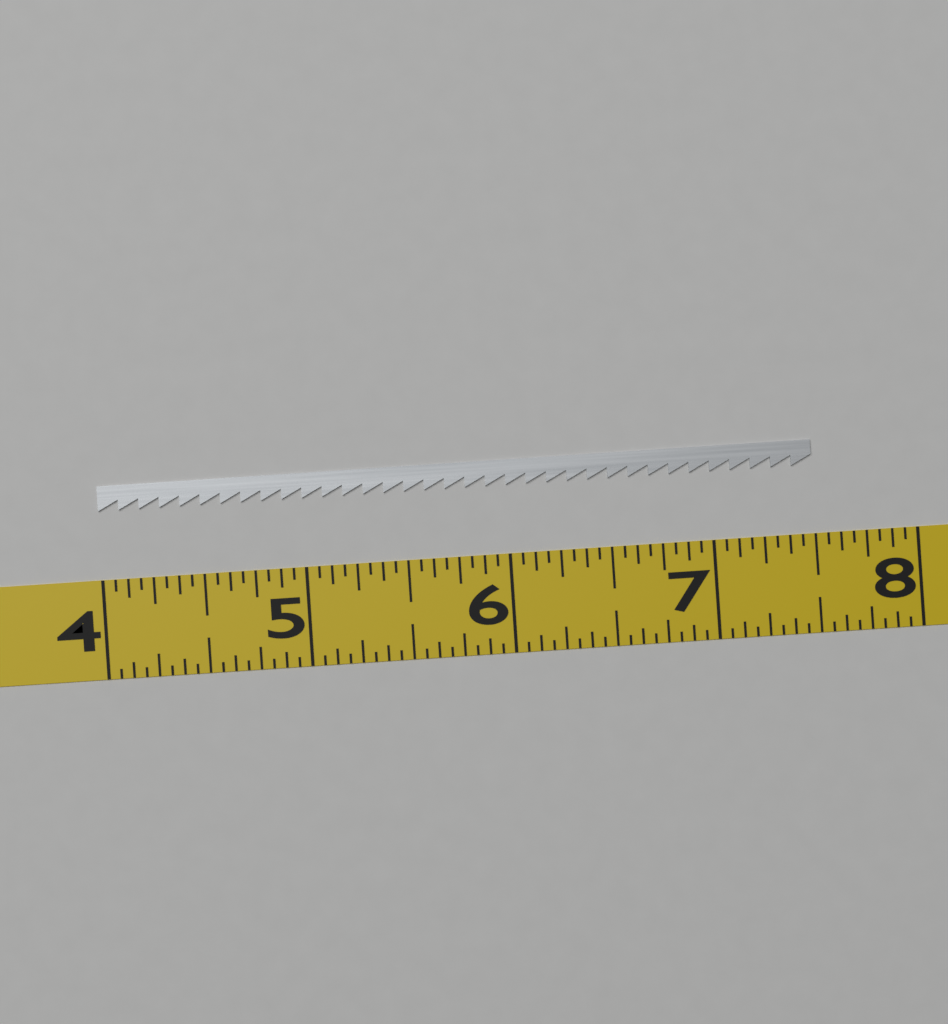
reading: 7.5000 (no unit)
